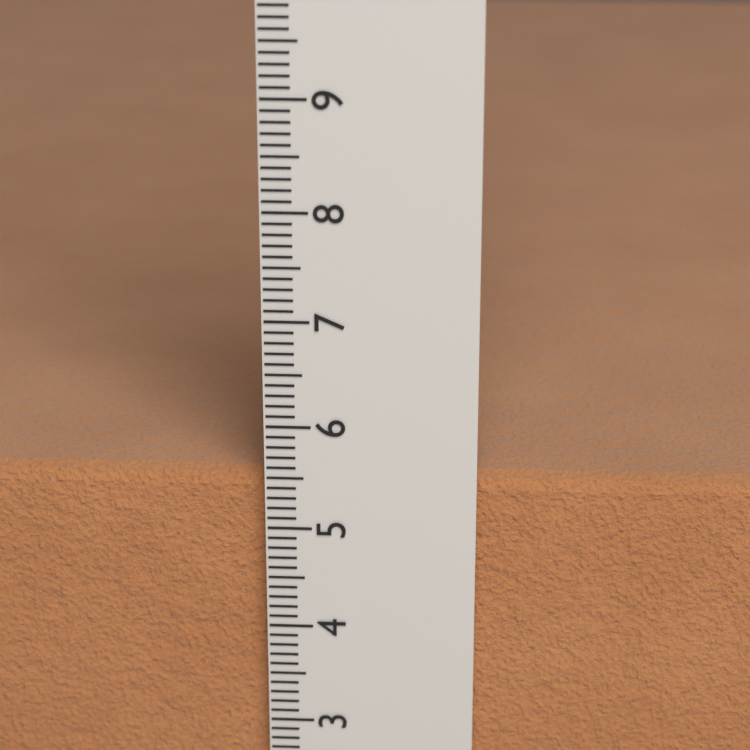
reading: 5.5 cm
